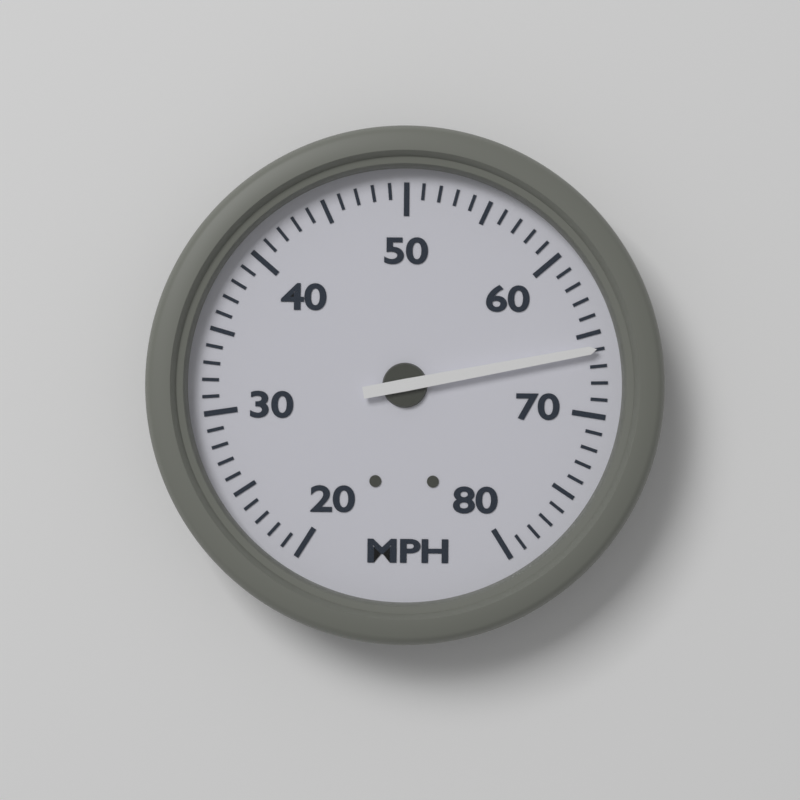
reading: 66 MPH
